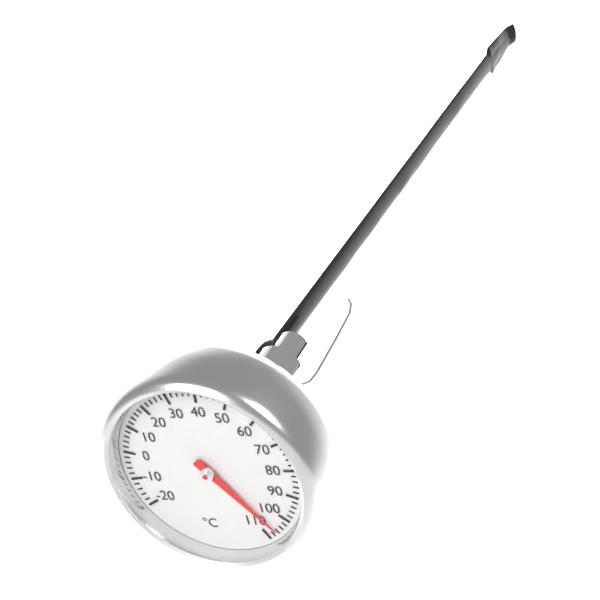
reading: 106 °C
